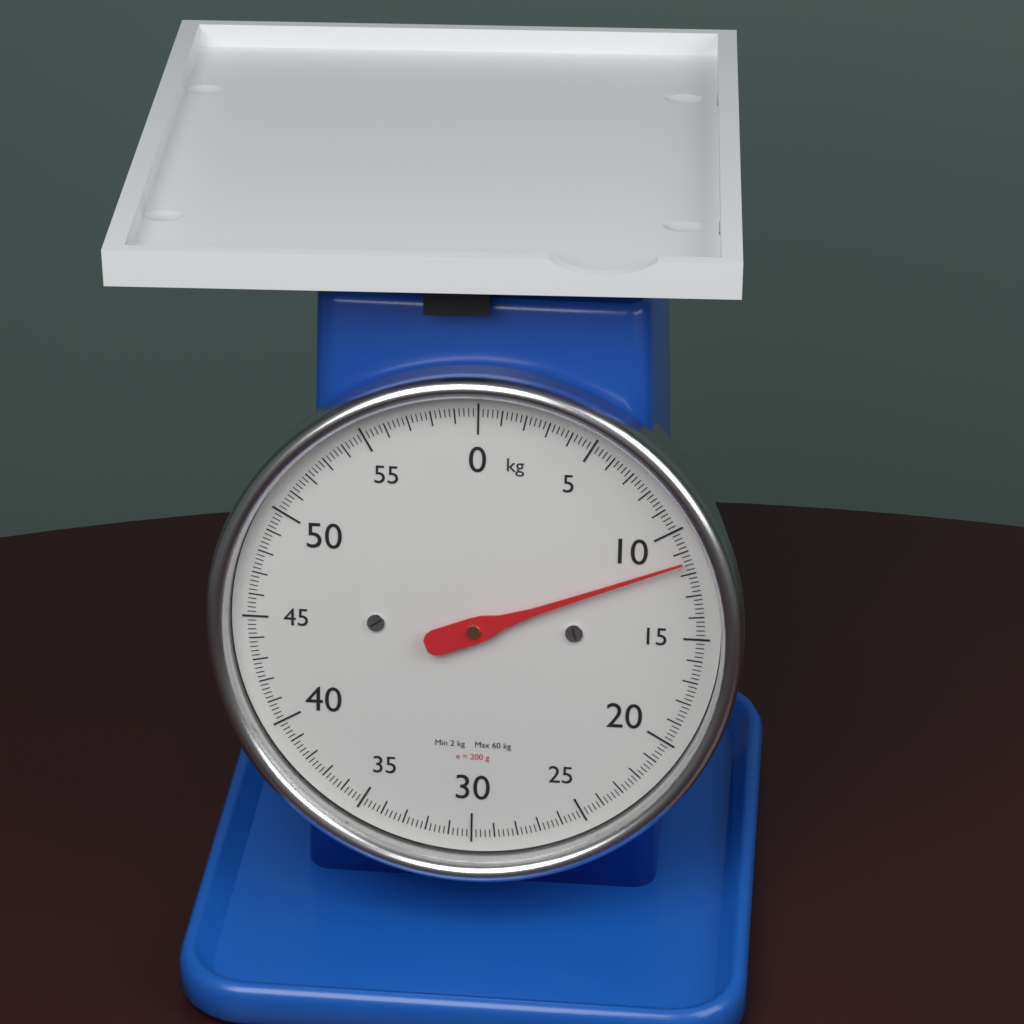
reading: 11.4 kg
